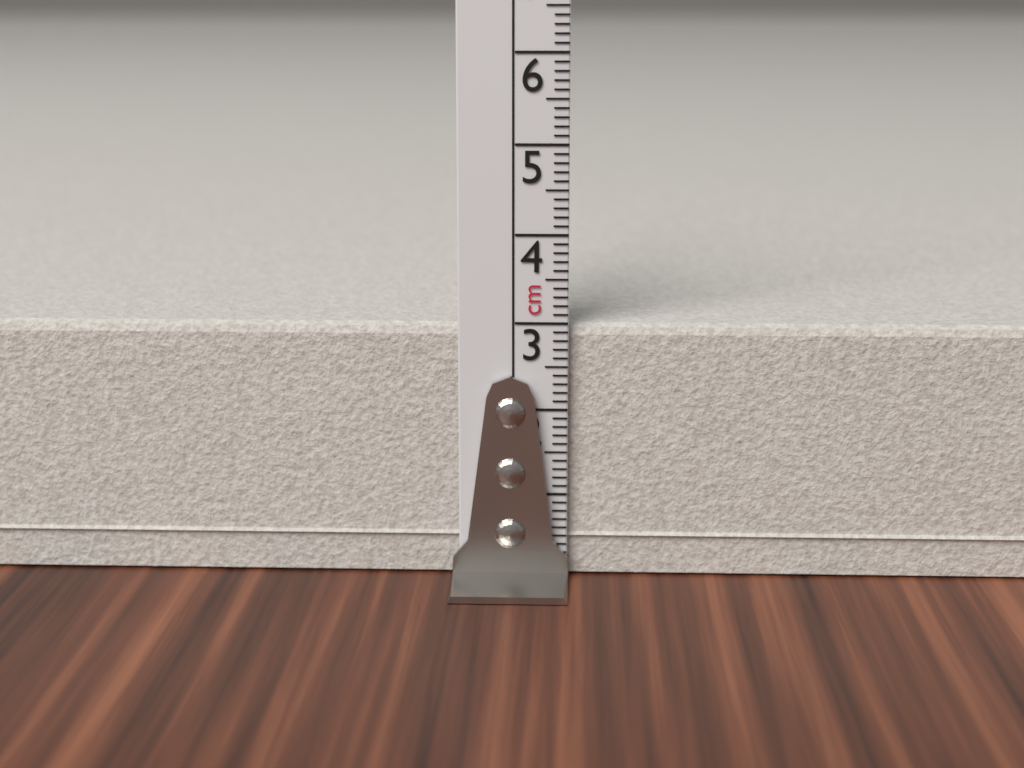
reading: 3.0 cm
